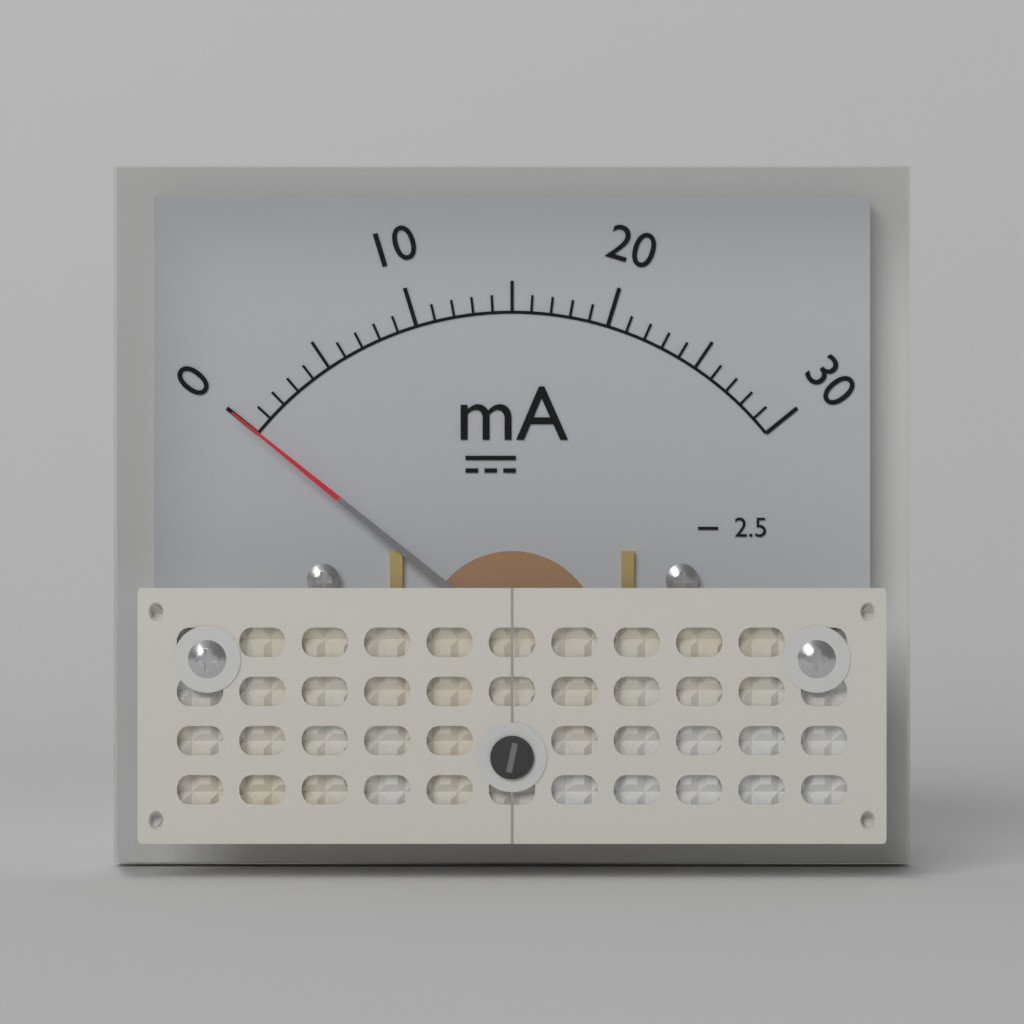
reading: 0 mA
